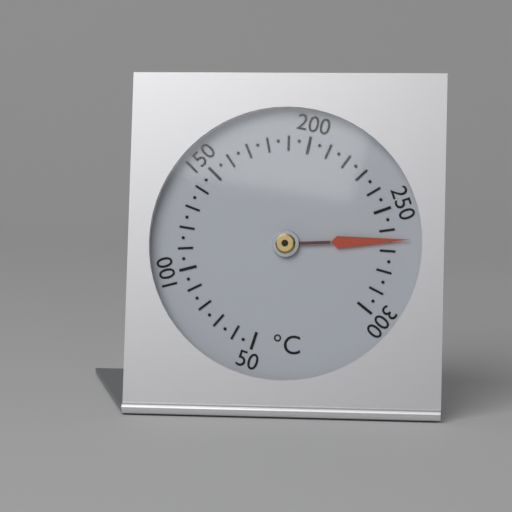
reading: 265 °C
